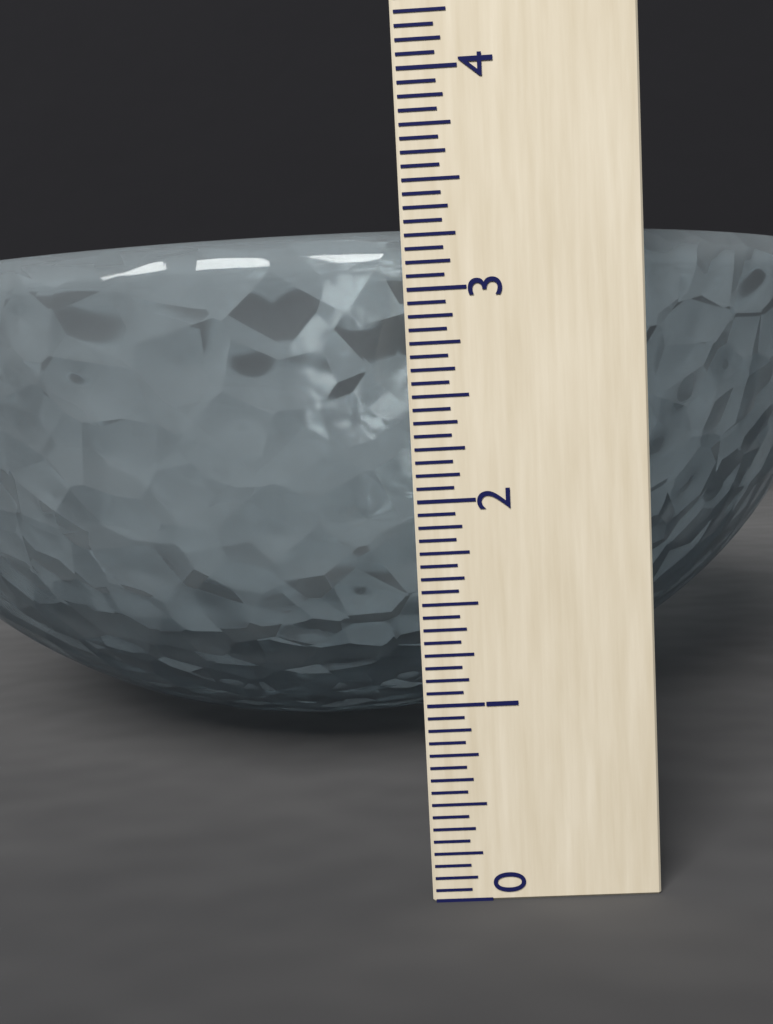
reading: 3.3125 (no unit)
